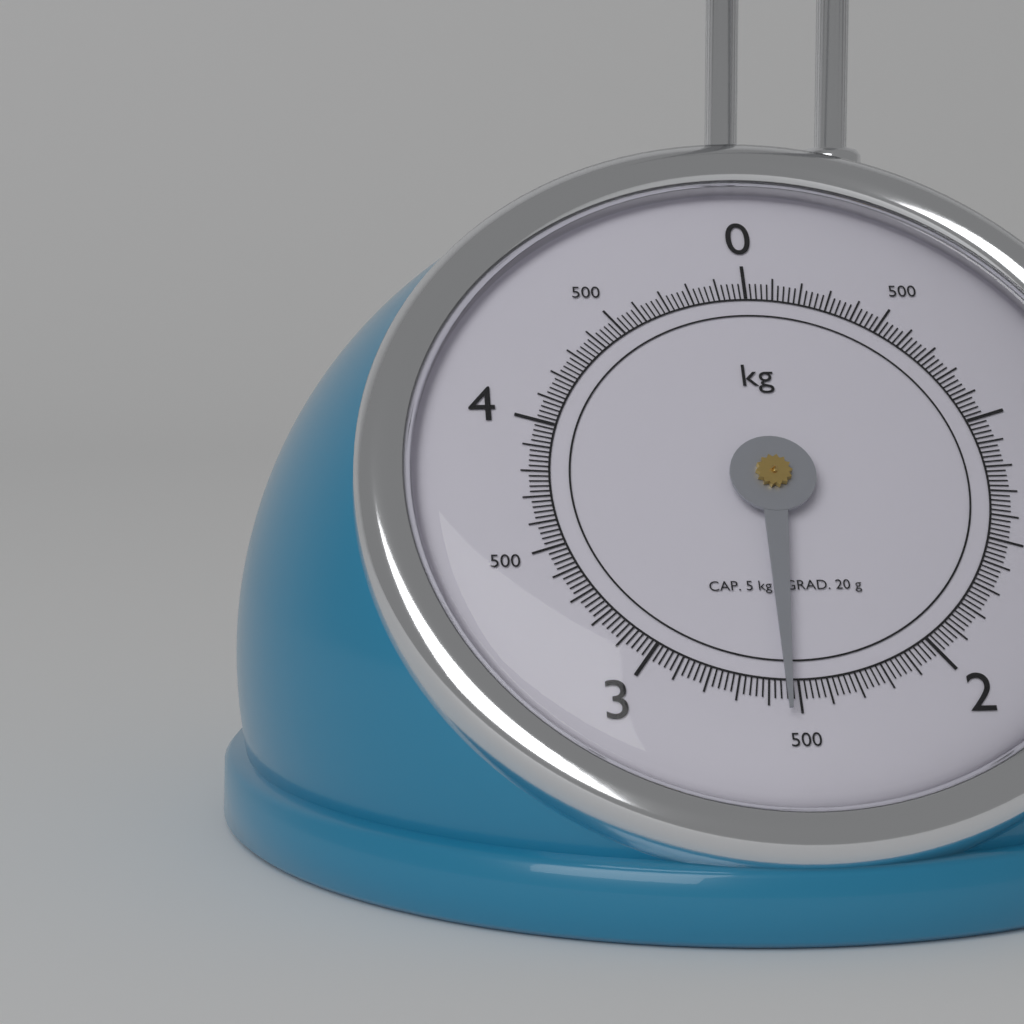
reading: 2.54 kg
